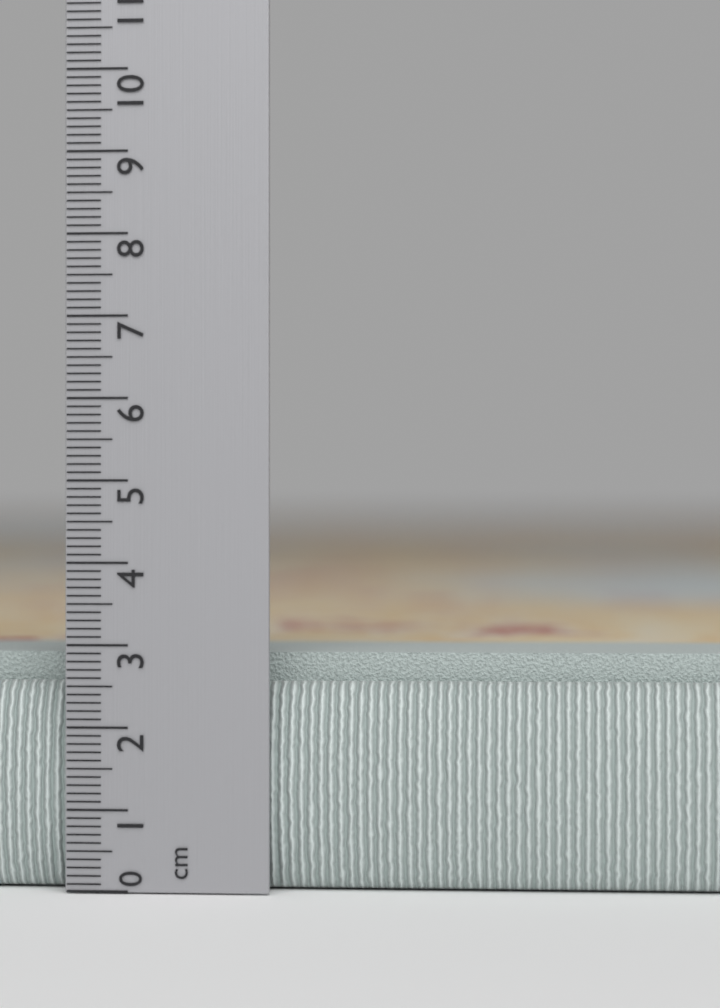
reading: 3.1 cm
